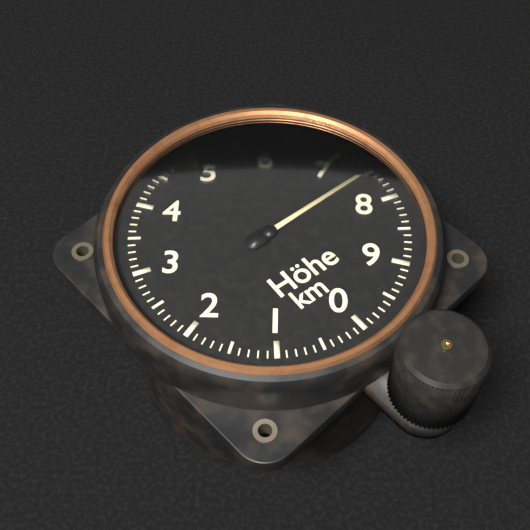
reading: 7.5 km
